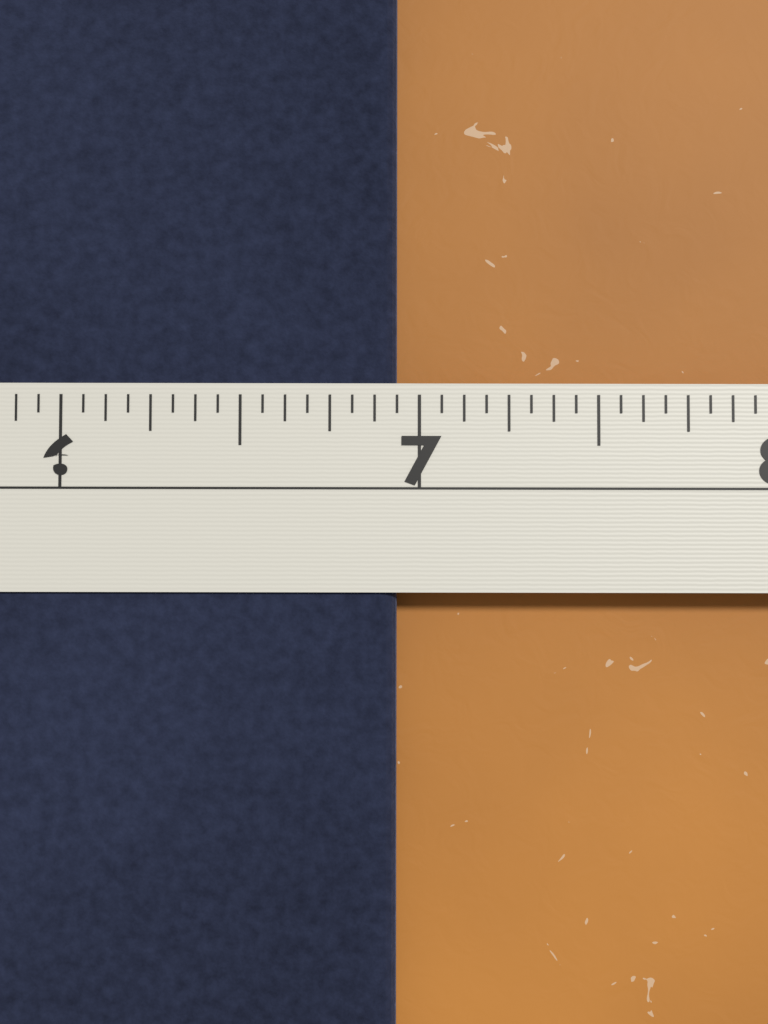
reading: 6.9375 in
